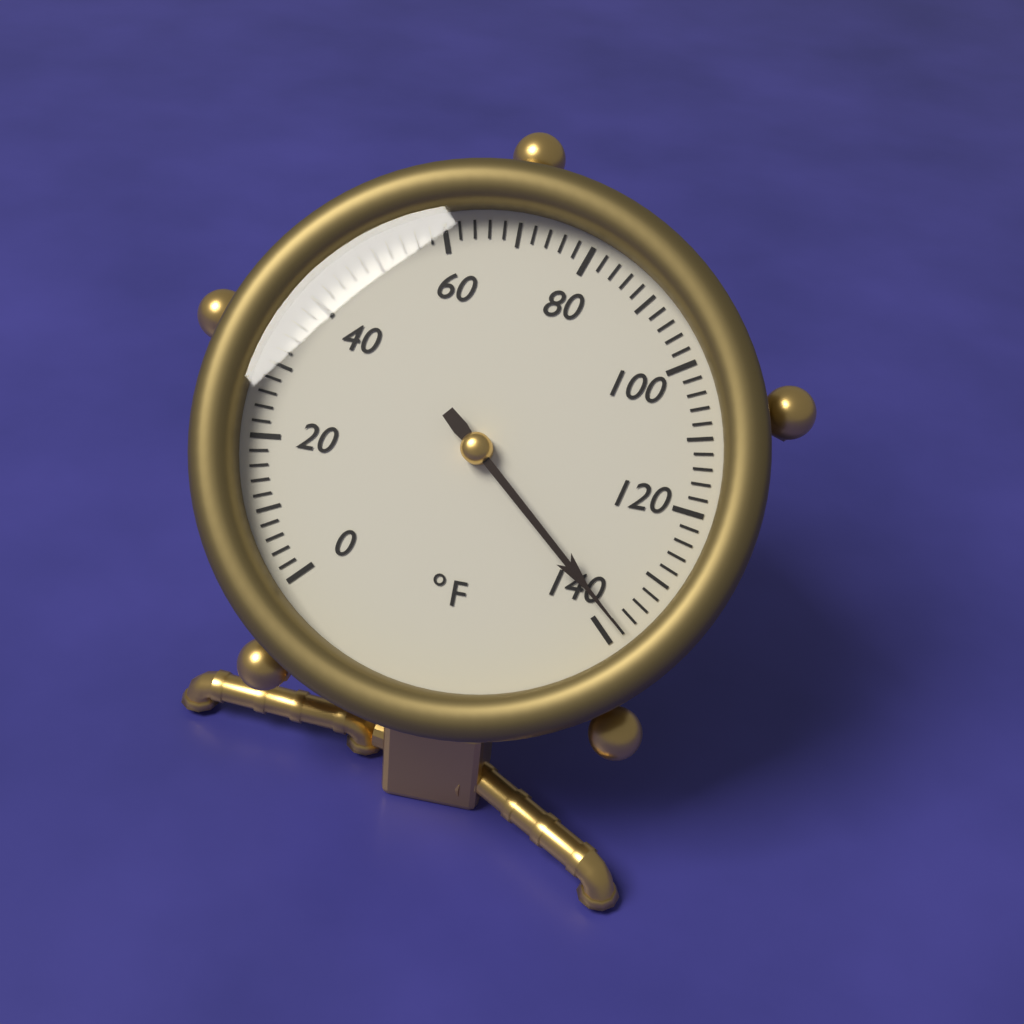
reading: 138 °F
